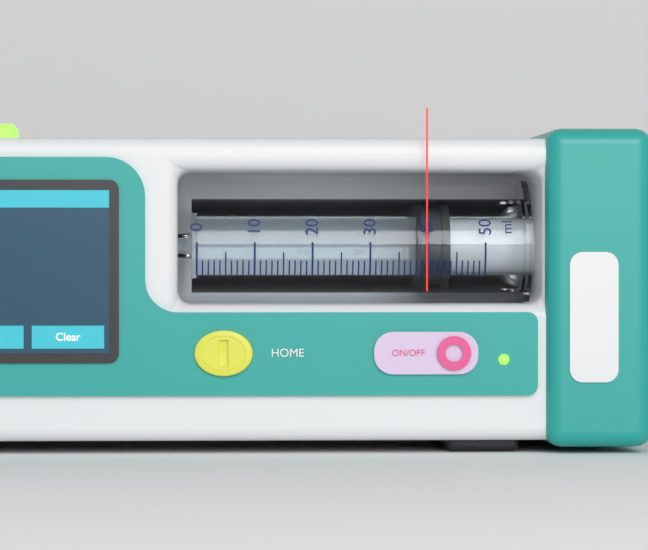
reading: 39 ml
